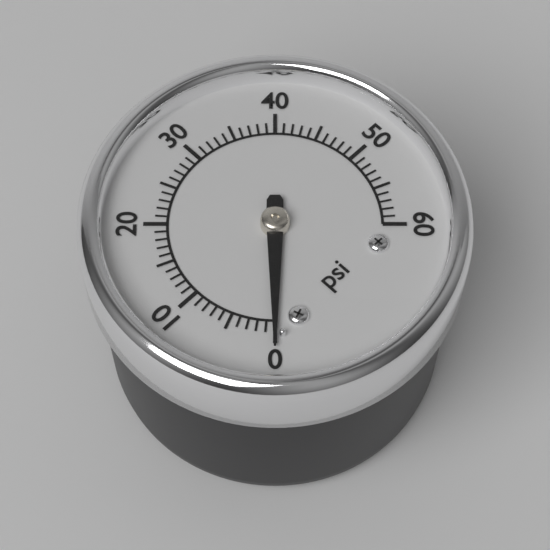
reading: 0 psi
